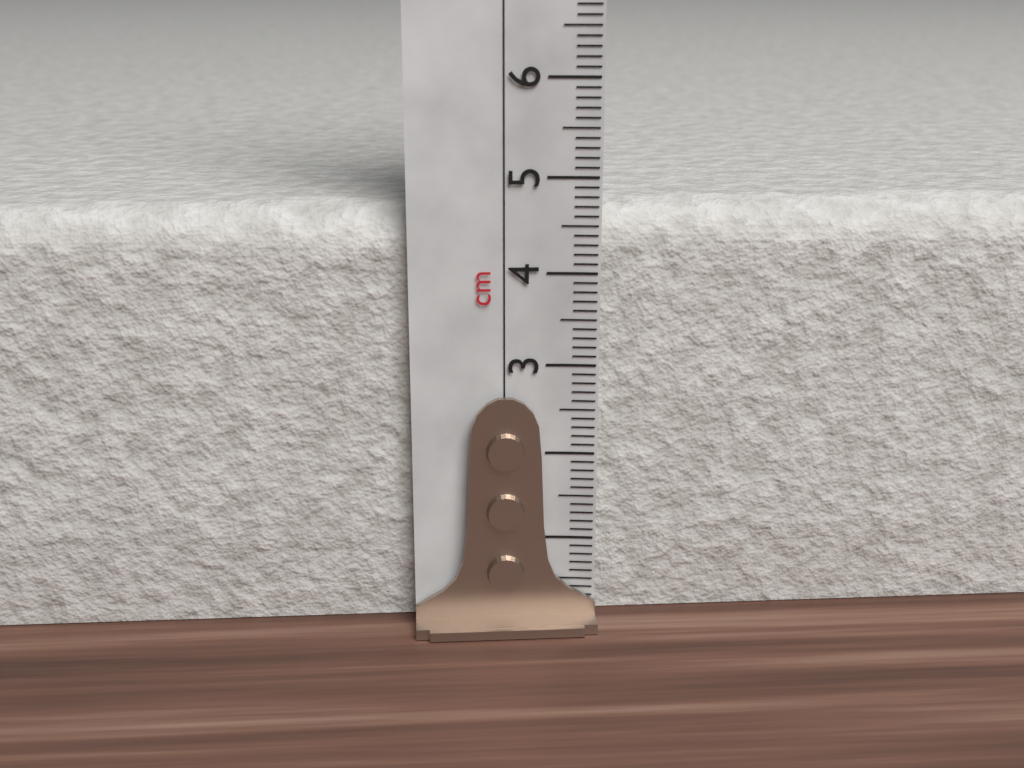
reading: 4.7 cm
